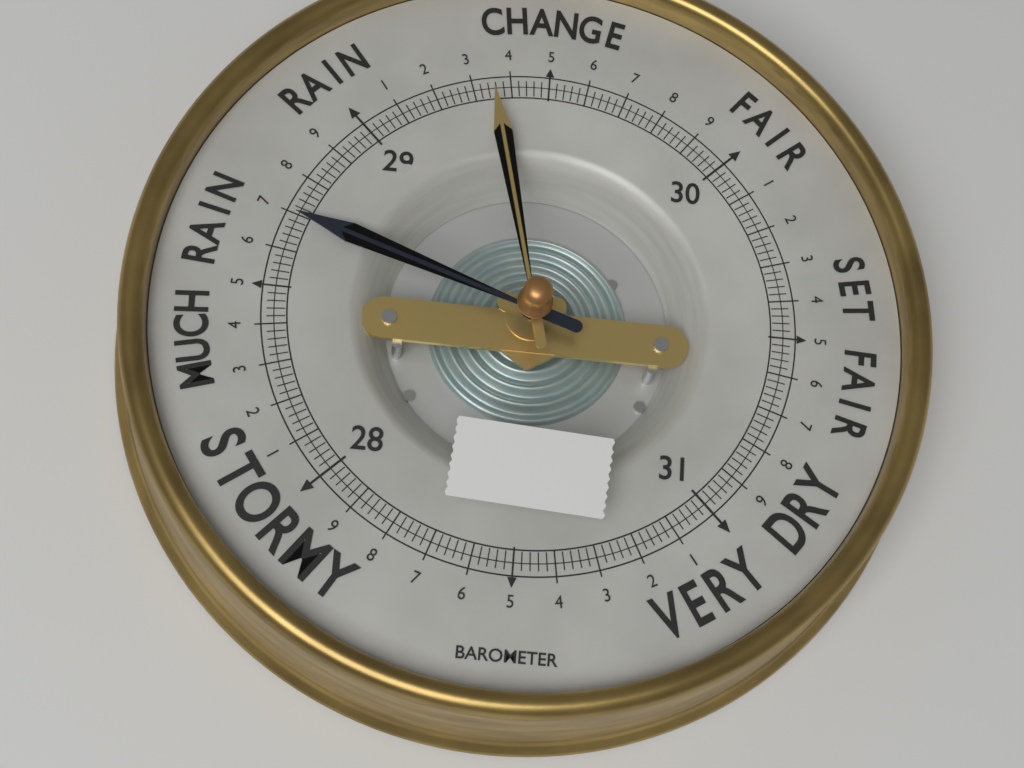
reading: 28.70 (no unit)
